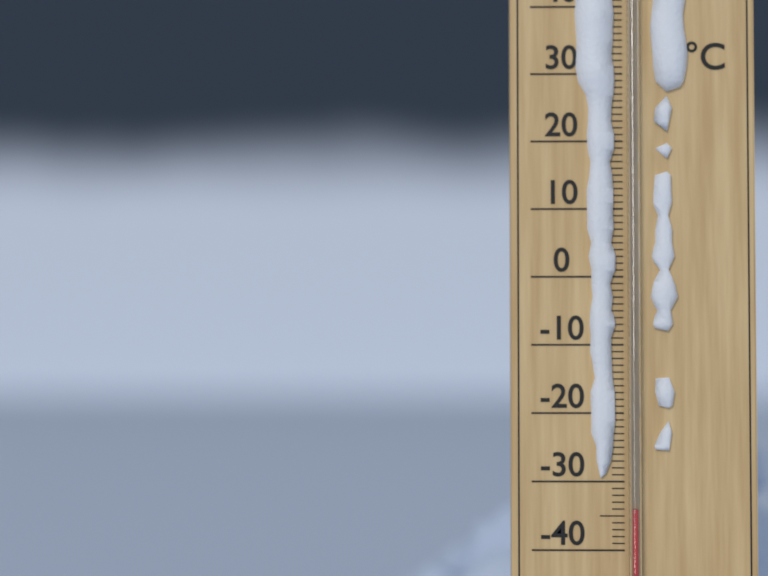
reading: -34 °C
